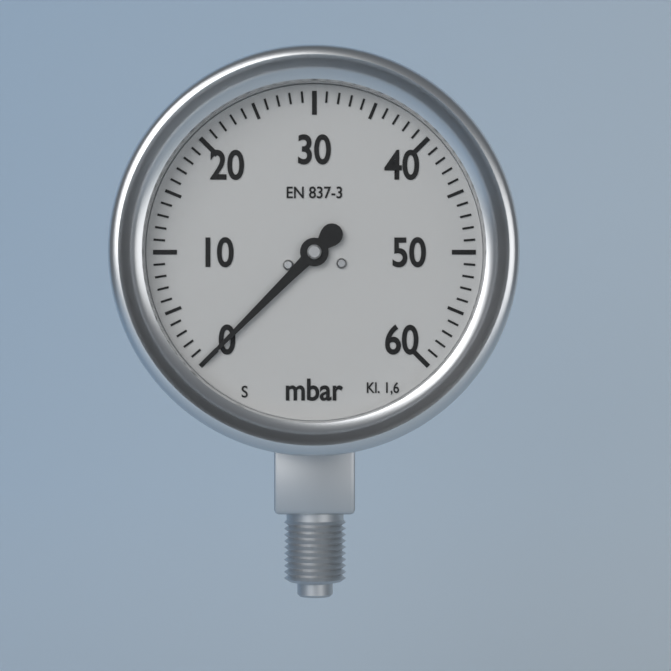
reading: 0 mbar
